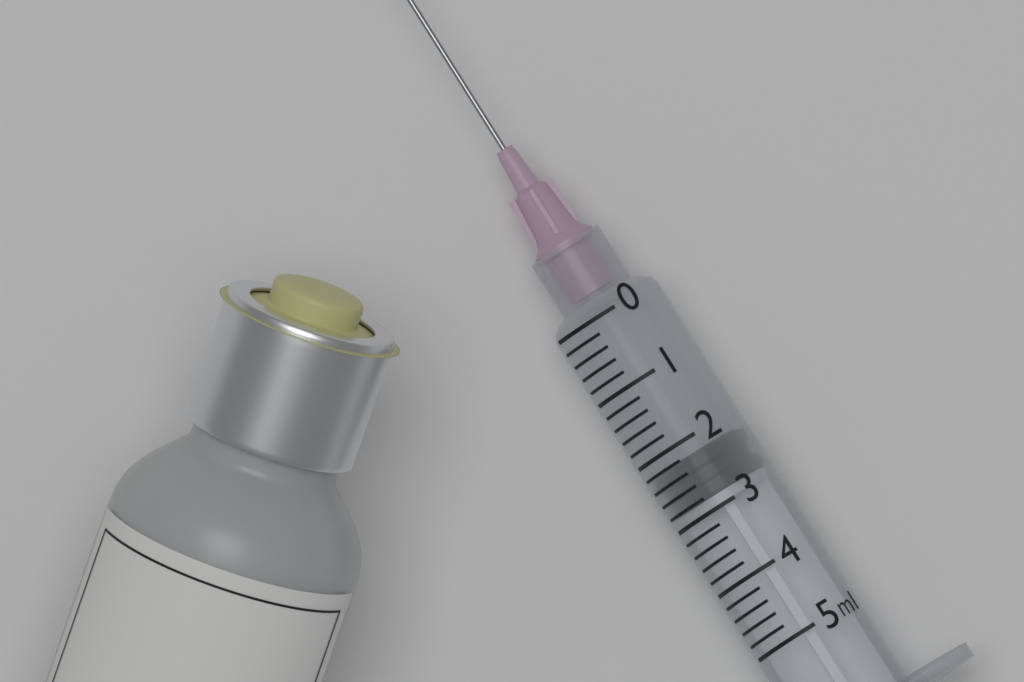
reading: 2.2 ml
